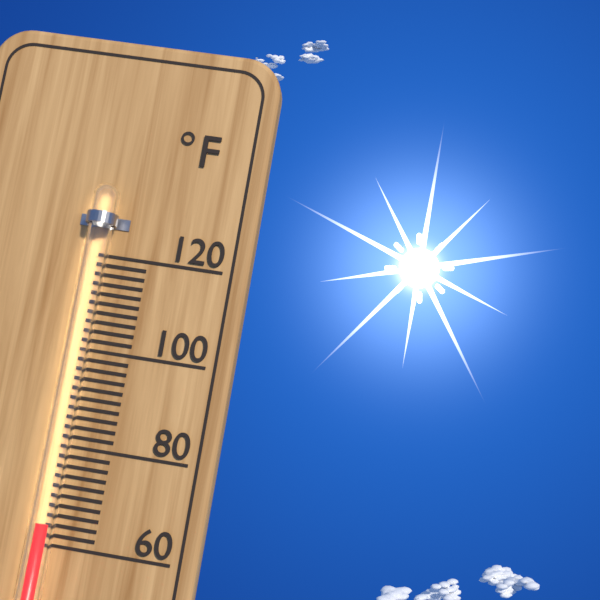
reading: 64 °F
